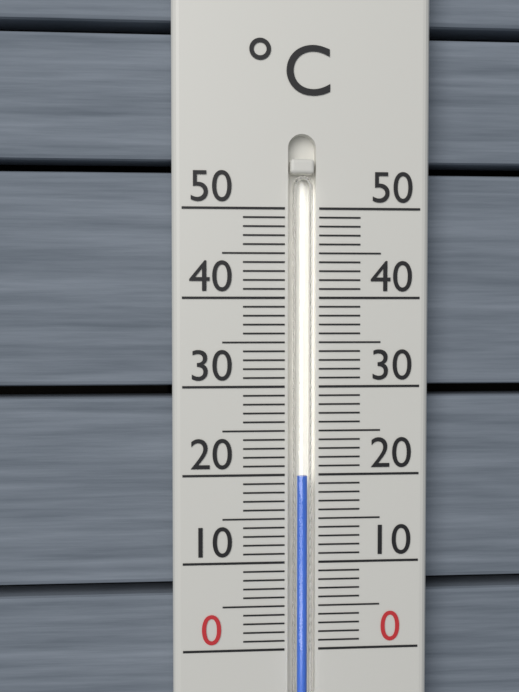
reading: 20 °C
